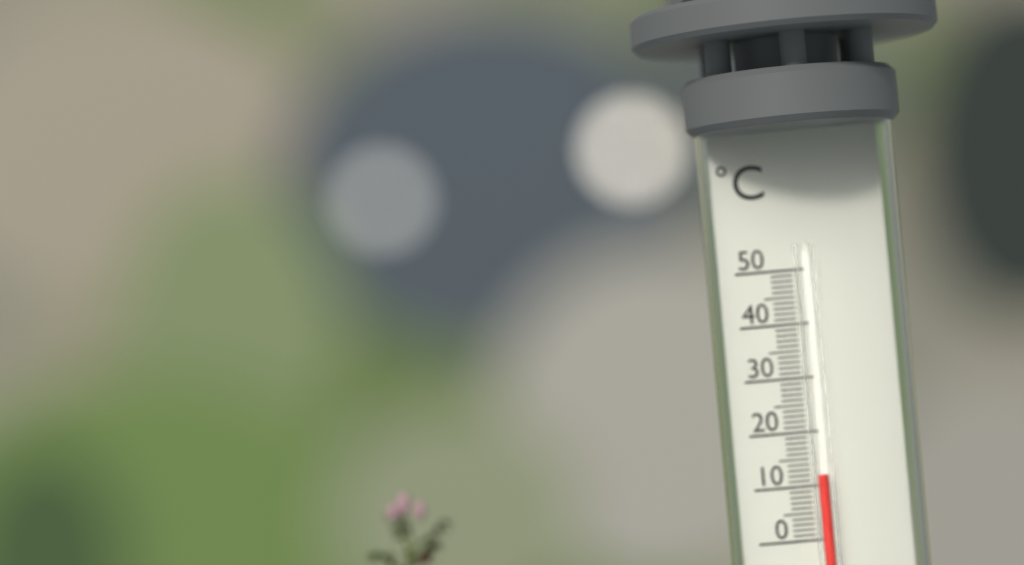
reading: 12 °C
